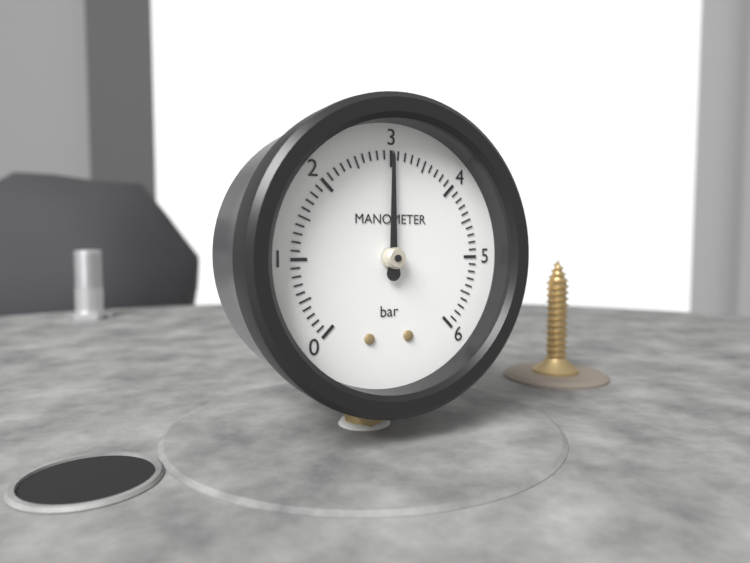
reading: 3.0 bar
